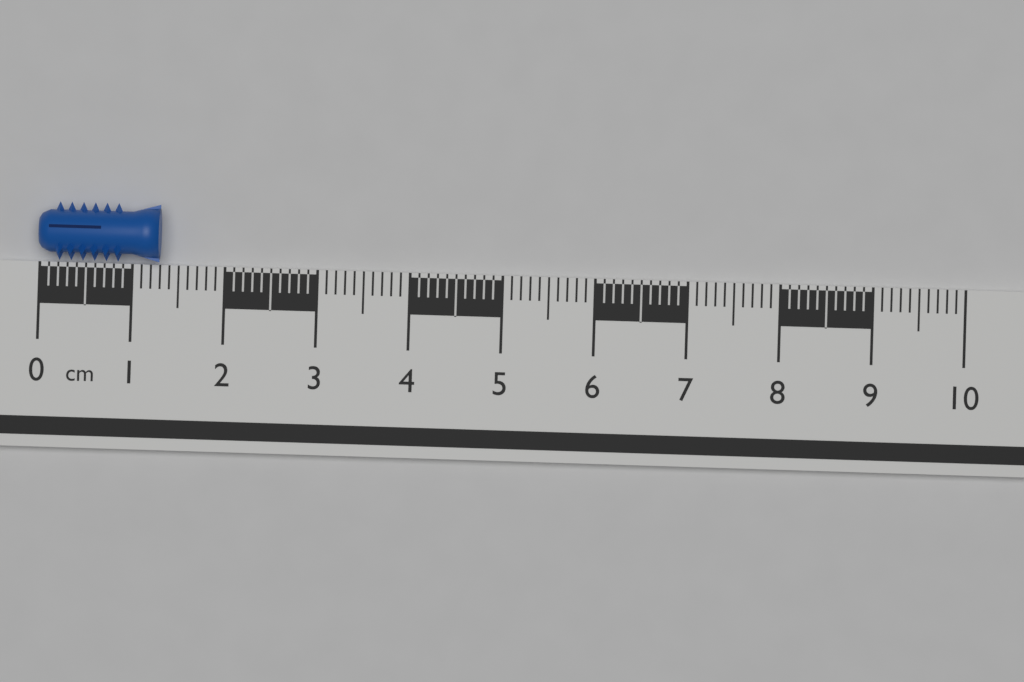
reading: 1.3 cm
